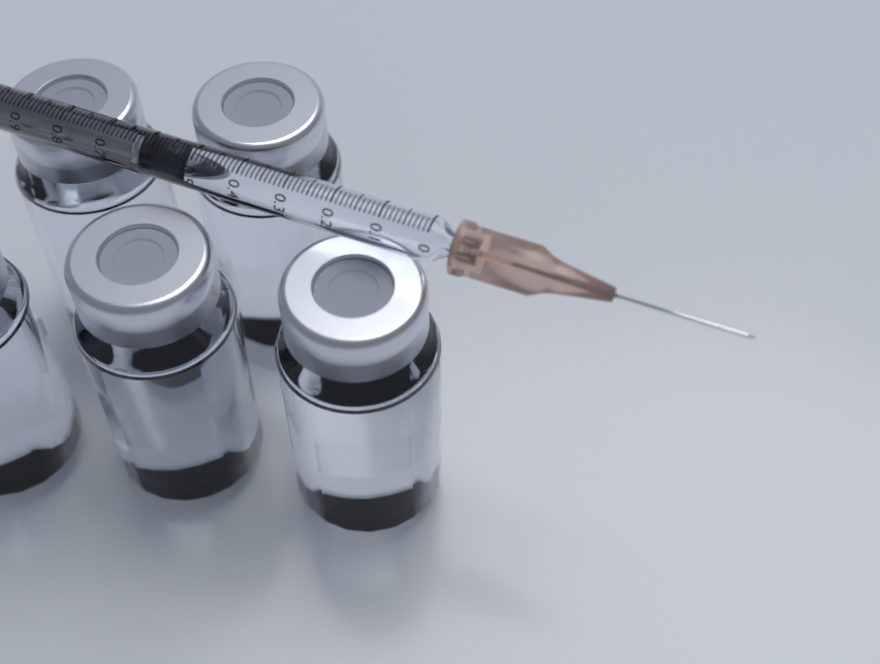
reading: 0.51 ml
